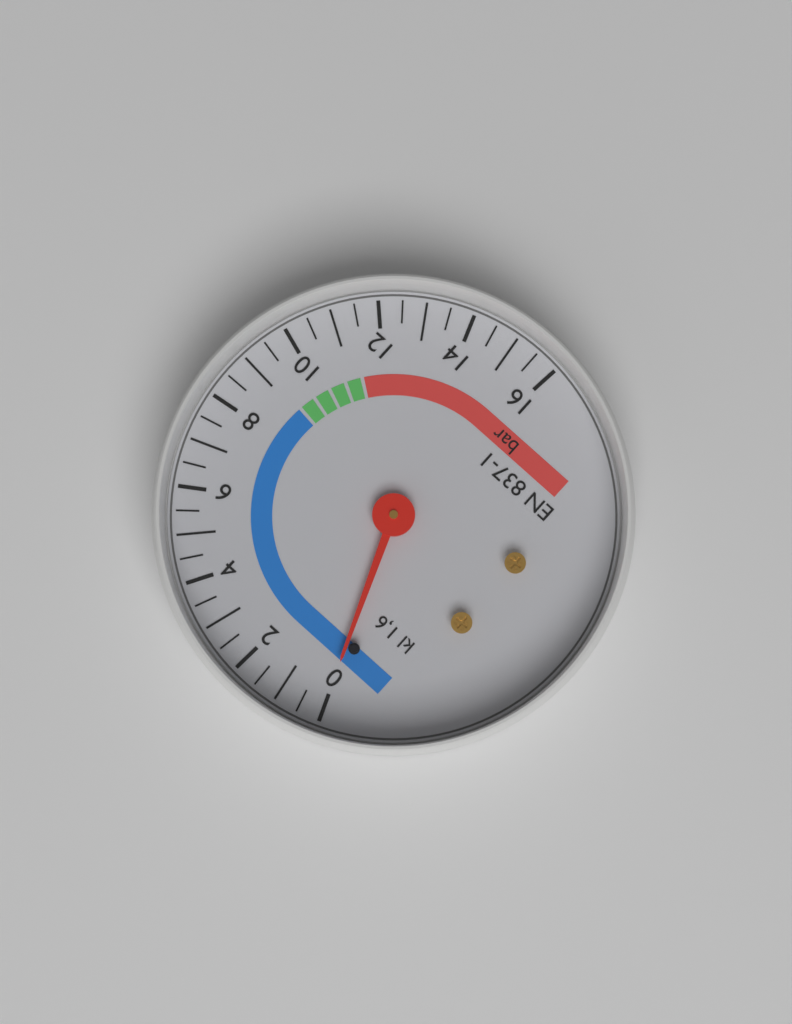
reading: 0.0 bar
